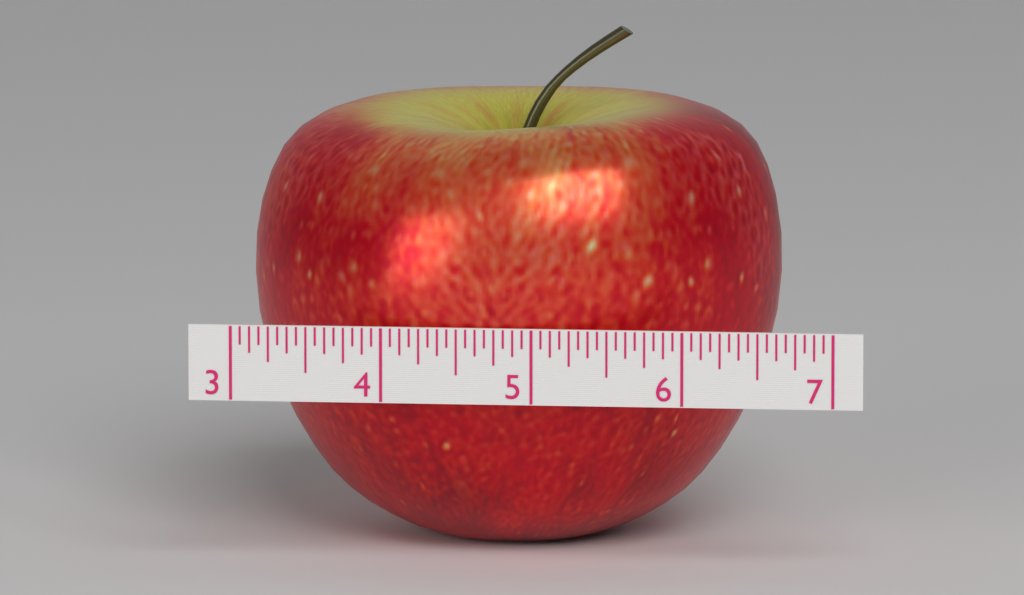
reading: 6.5625 (no unit)
